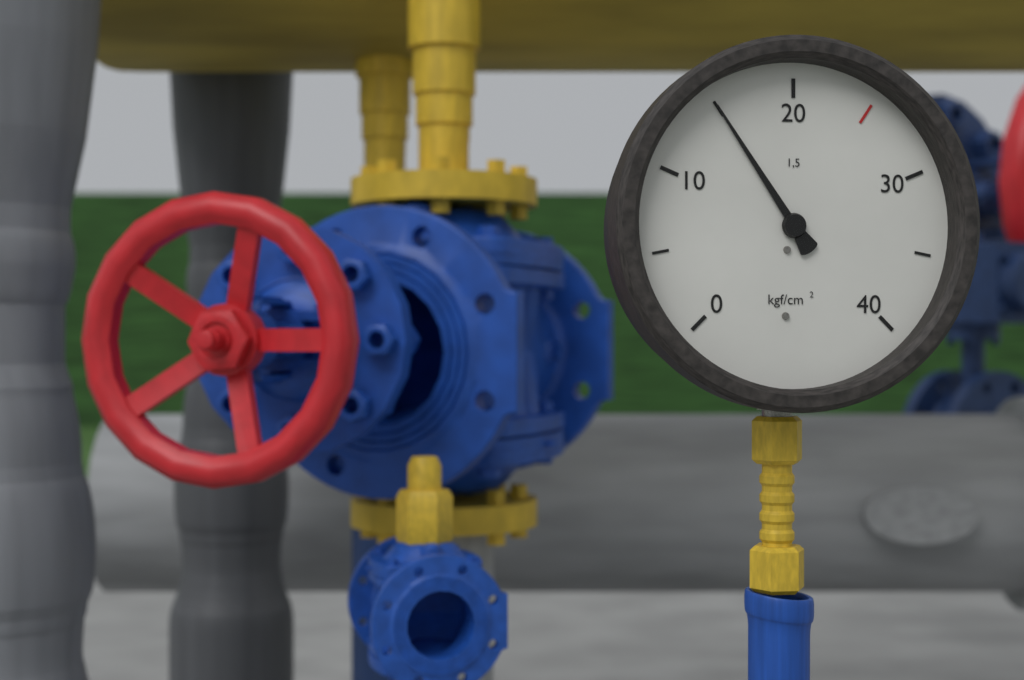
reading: 15 kgf/cm²
